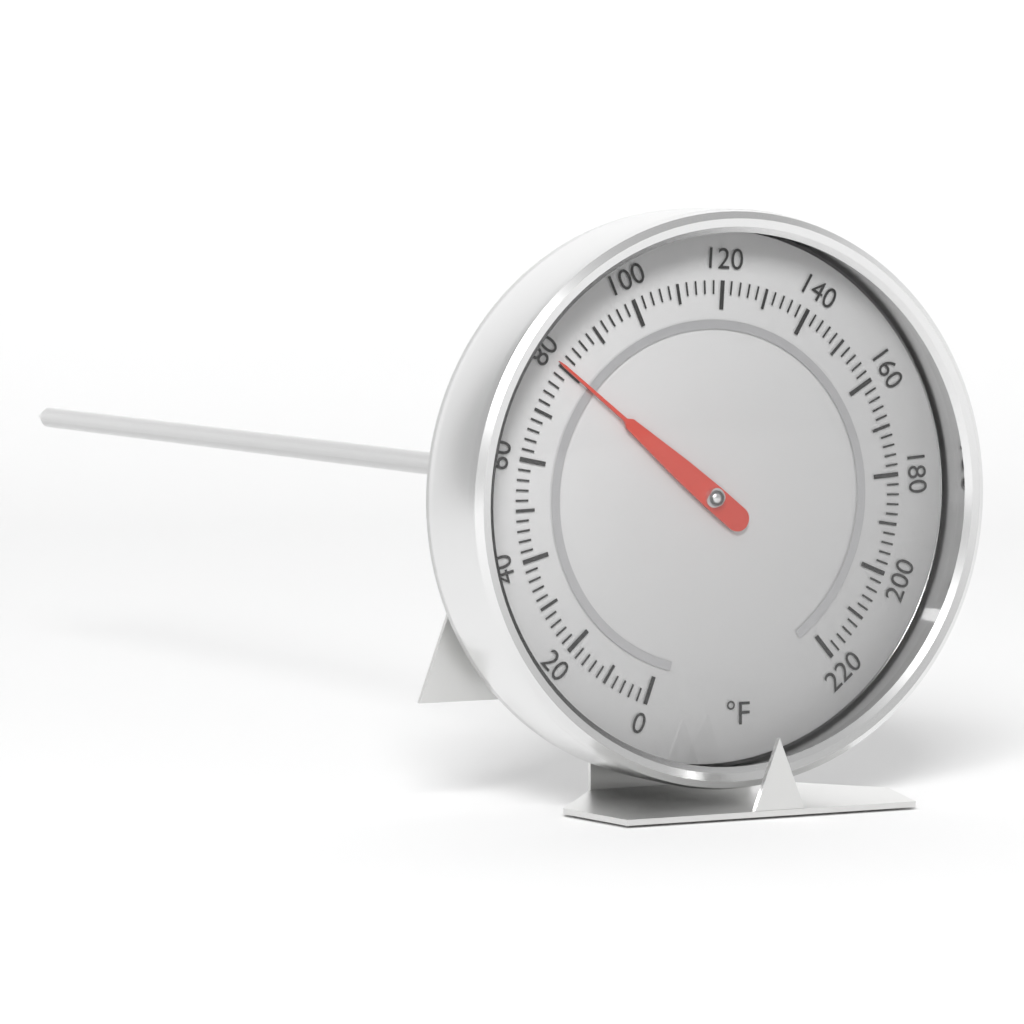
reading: 80 °F
